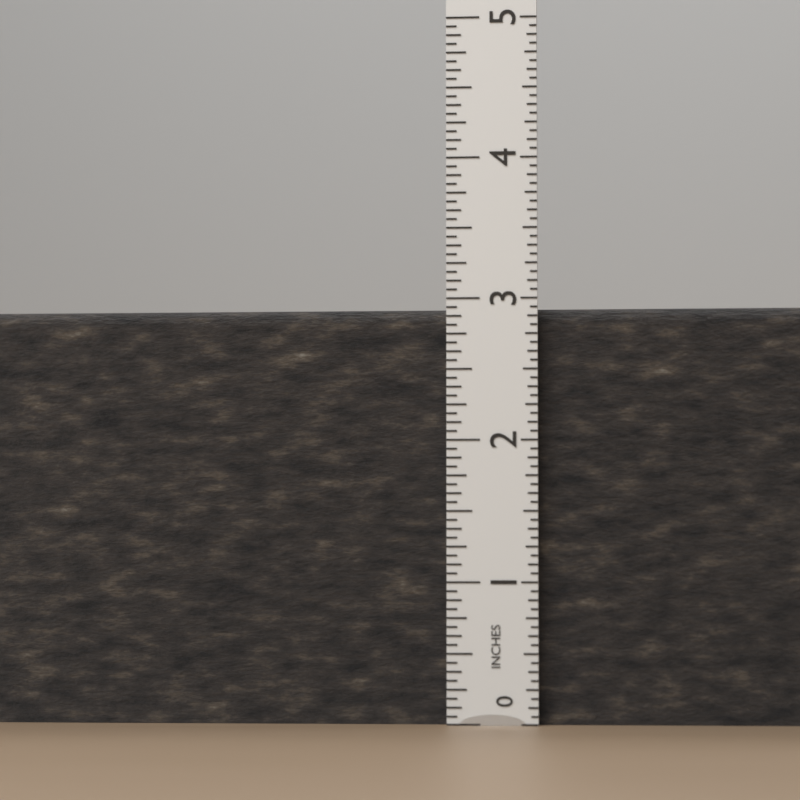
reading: 2.9375 in
